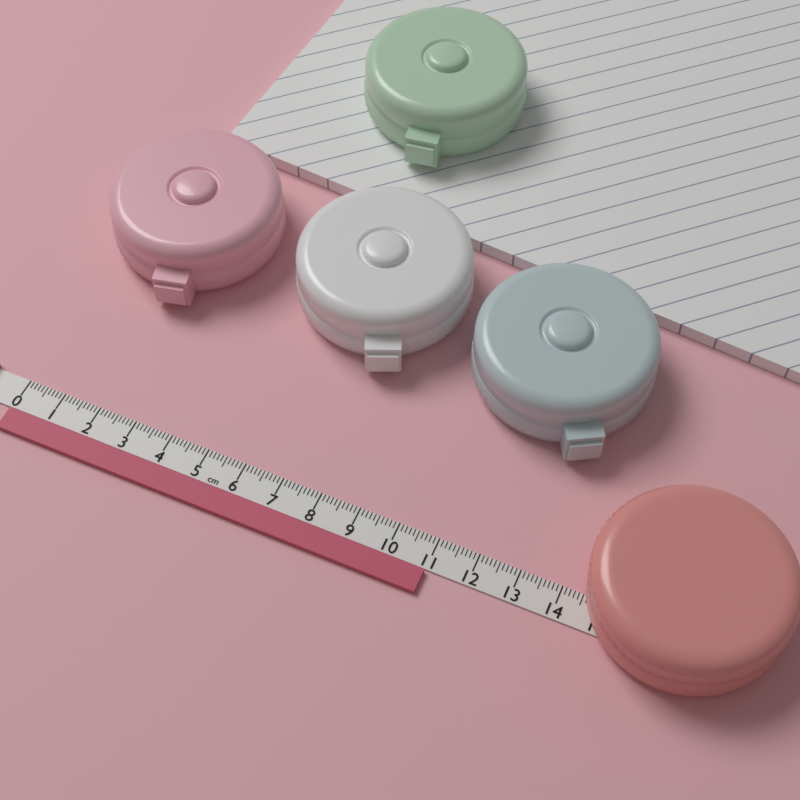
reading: 11.0 cm
